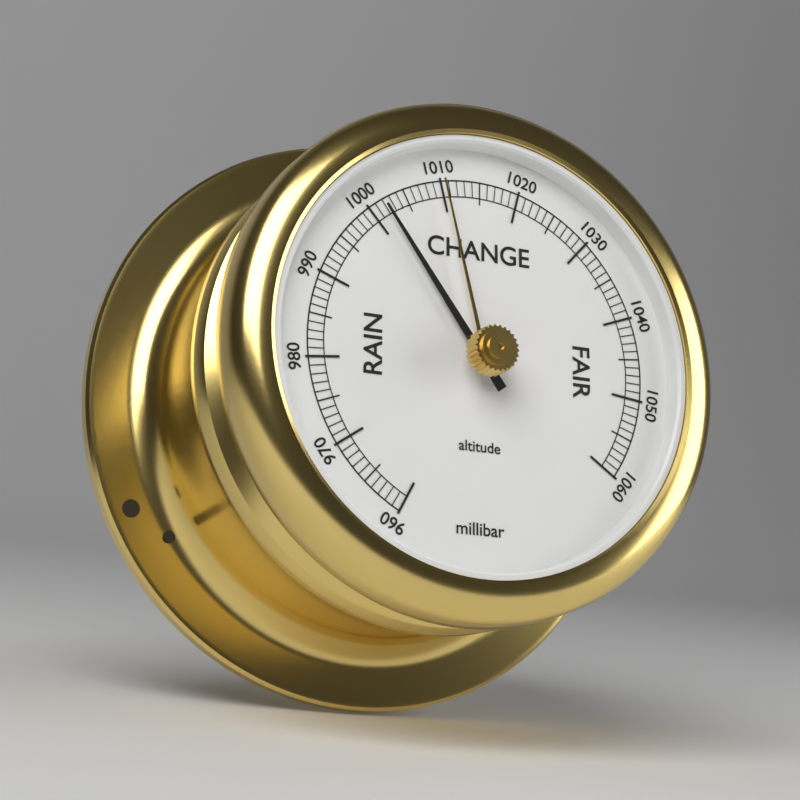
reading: 1002 millibar
